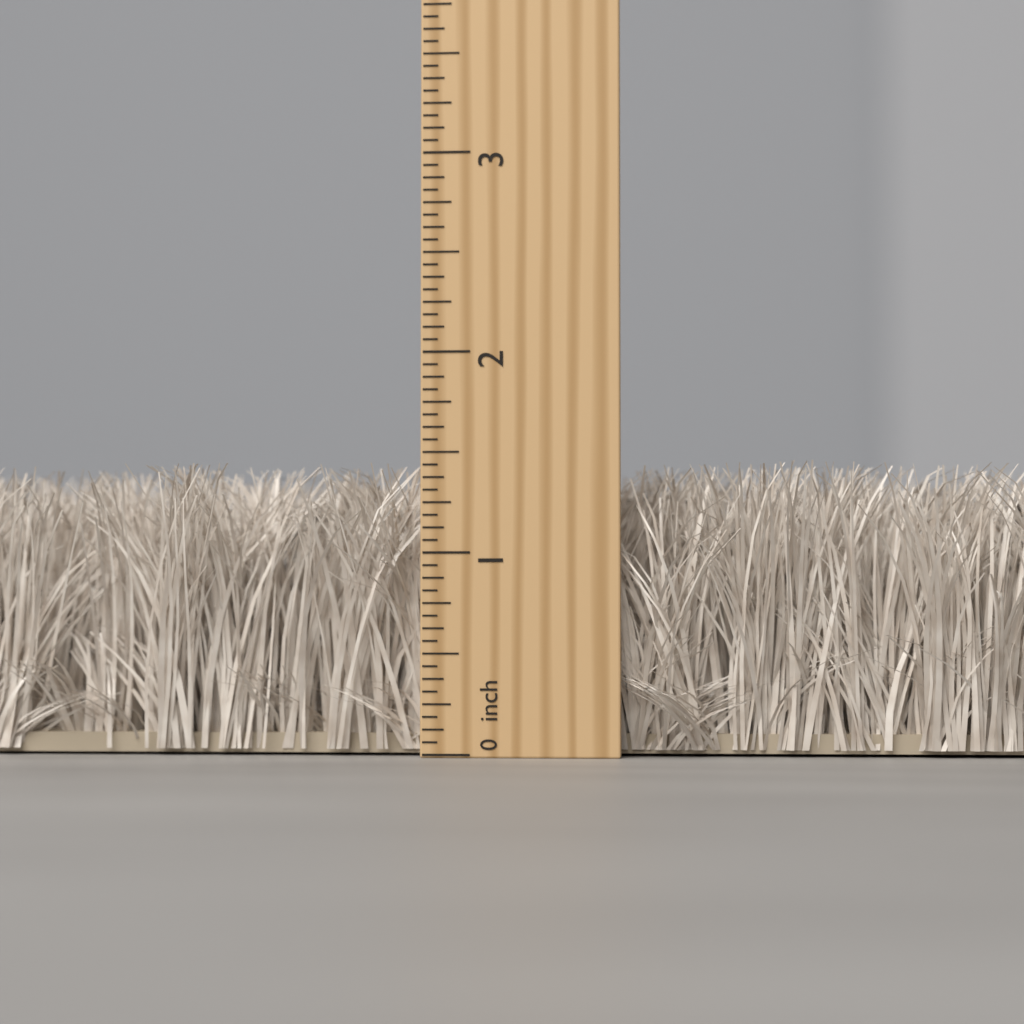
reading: 1.4375 inch
